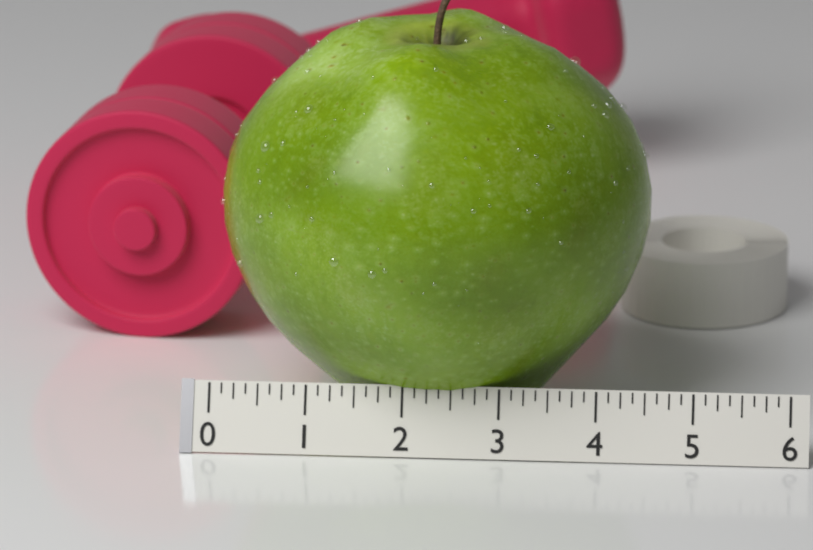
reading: 4.500 (no unit)
